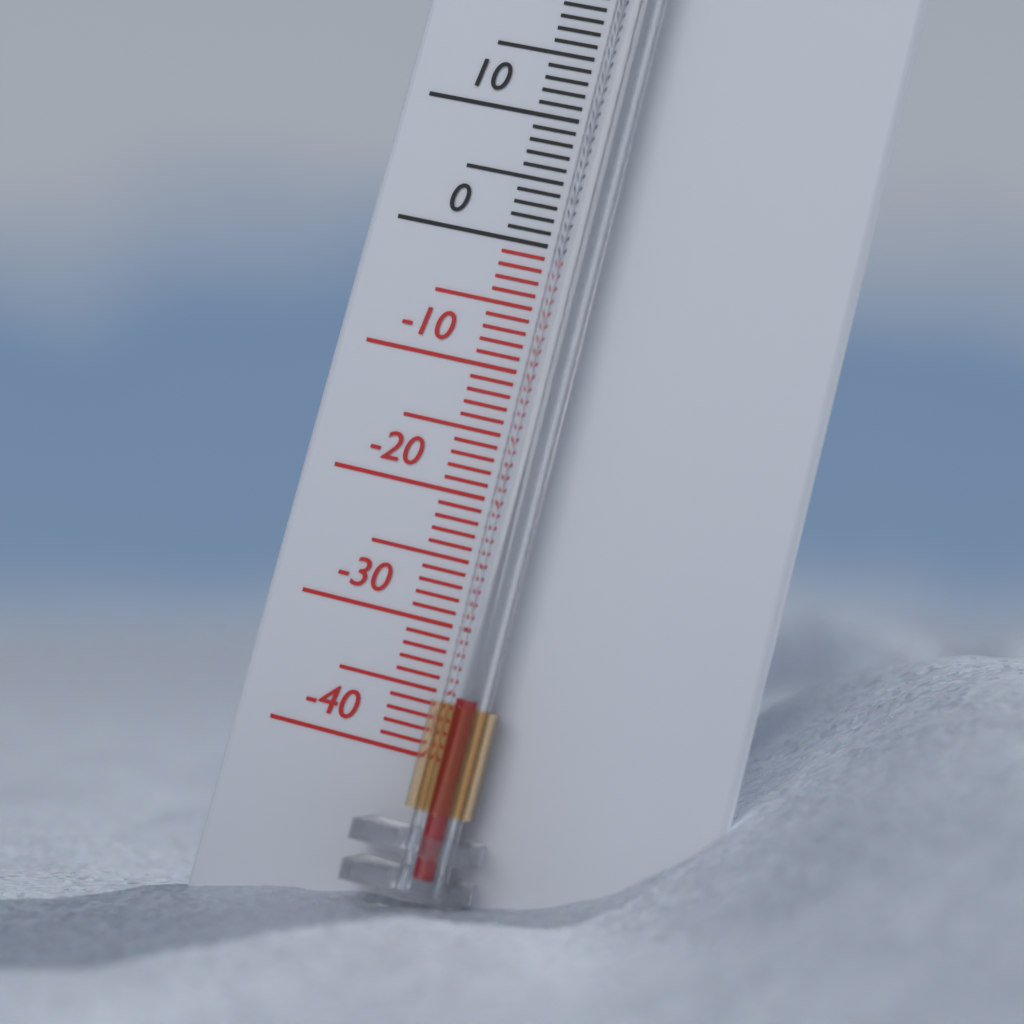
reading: -35 °C
